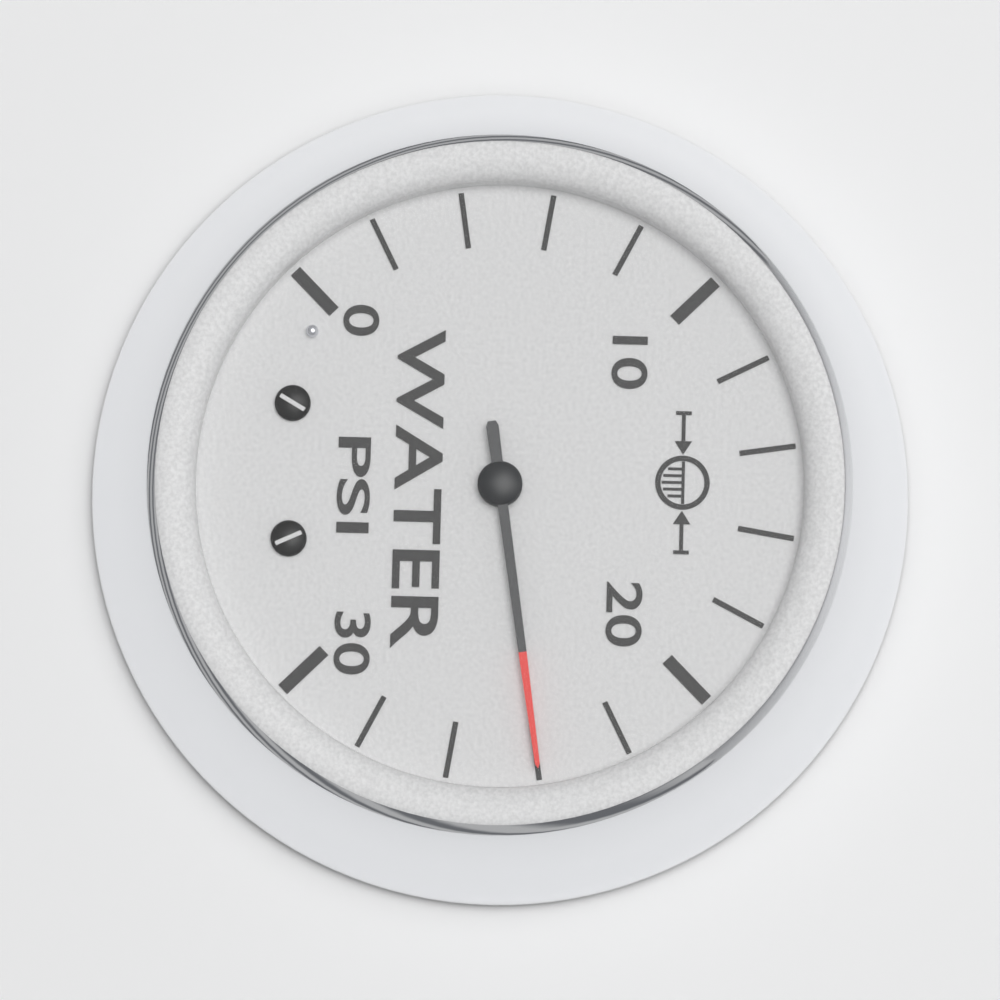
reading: 24 psi
